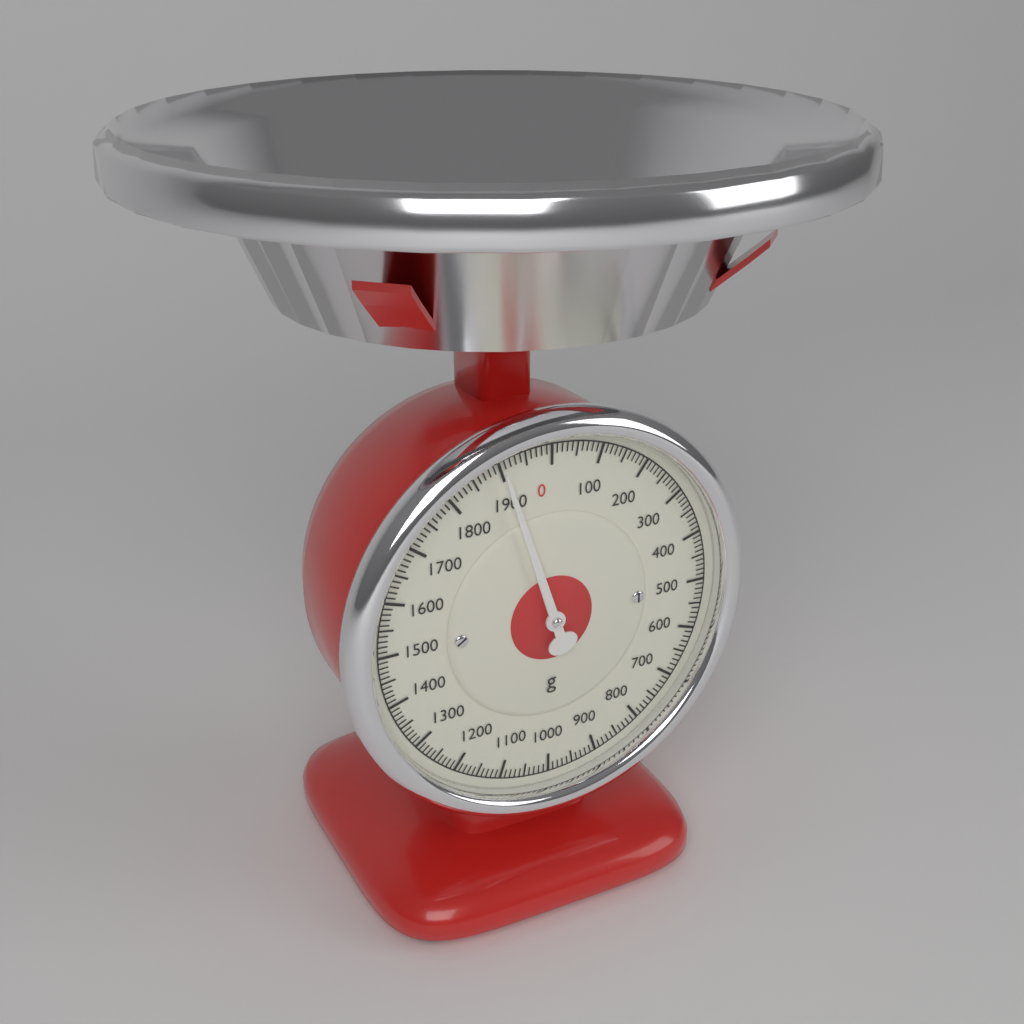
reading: 1900 g
